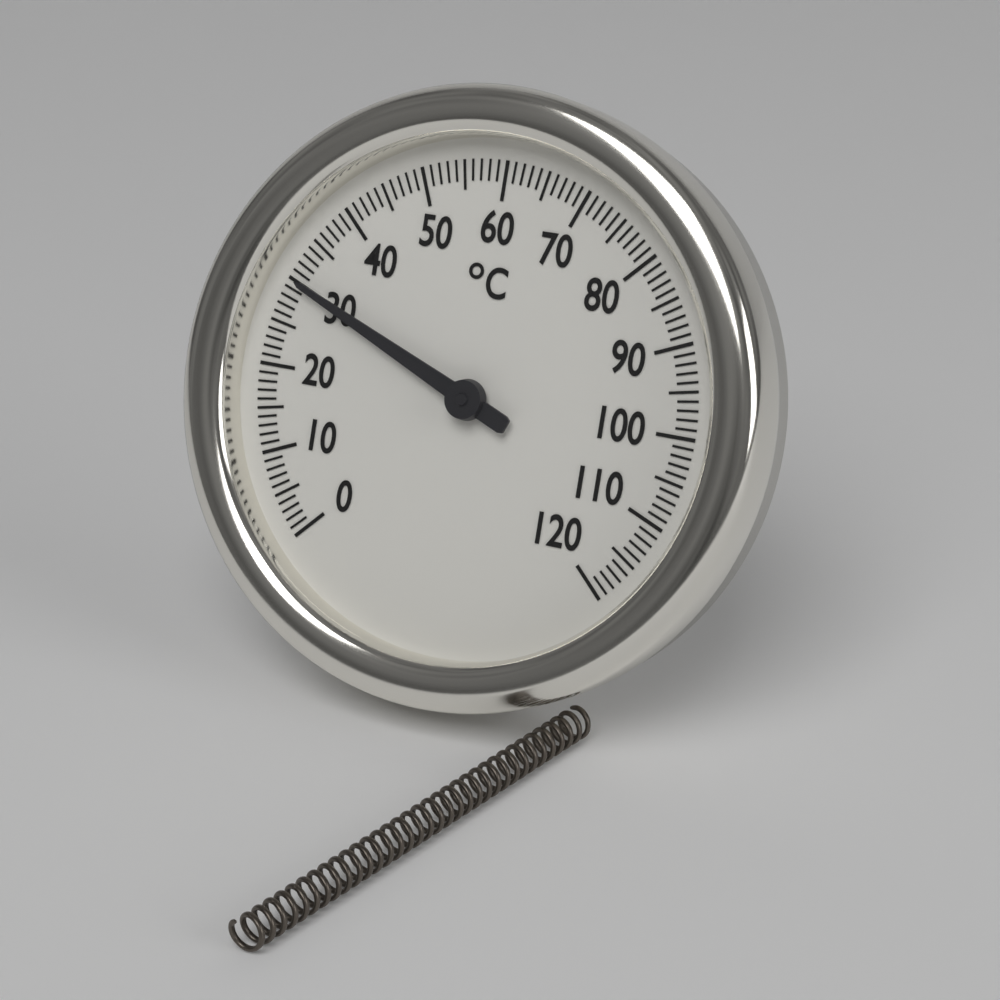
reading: 30 °C
